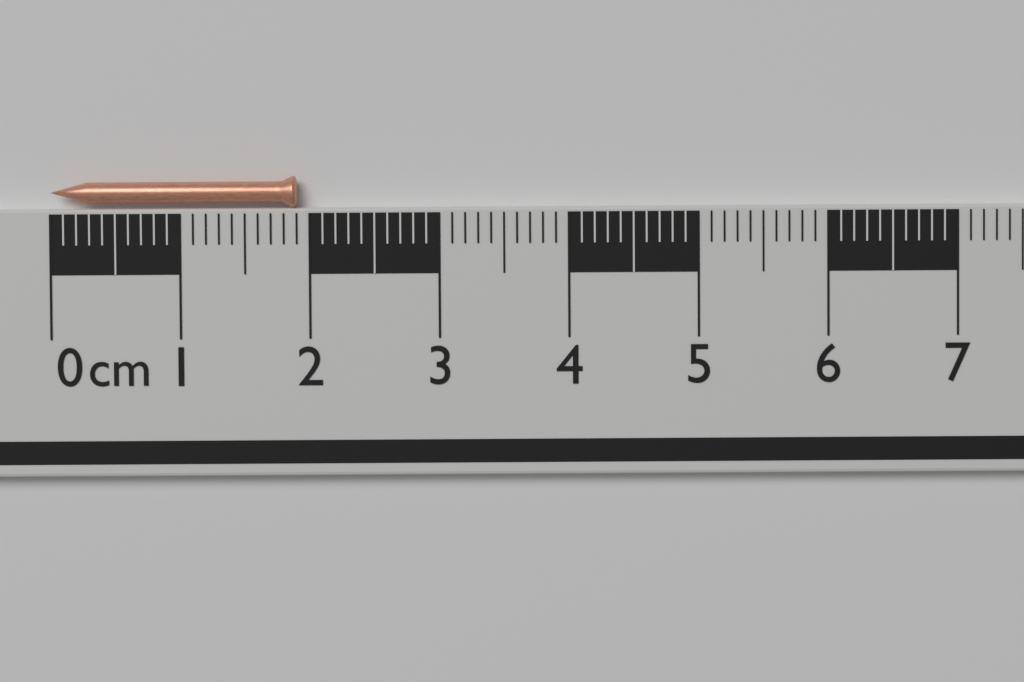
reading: 1.9 cm
